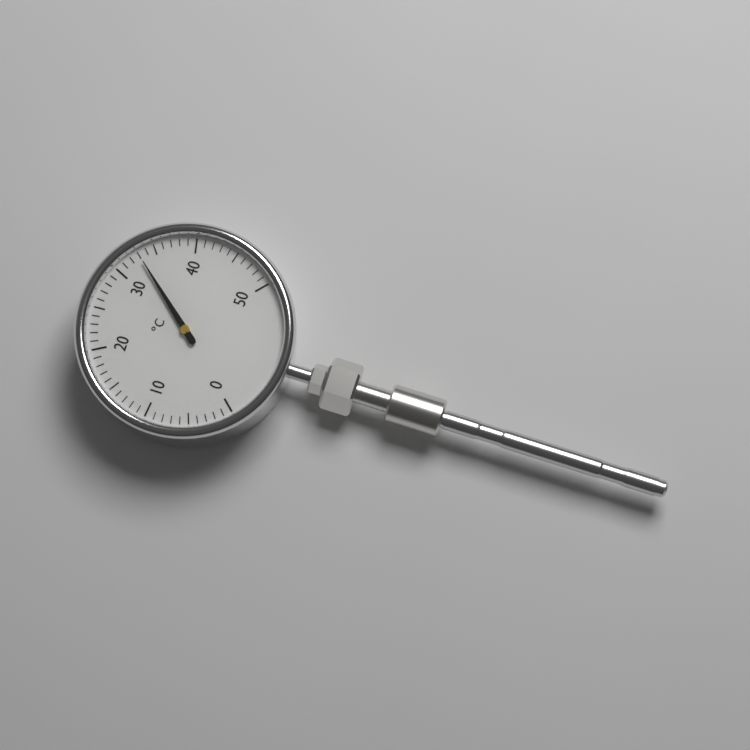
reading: 33 °C
